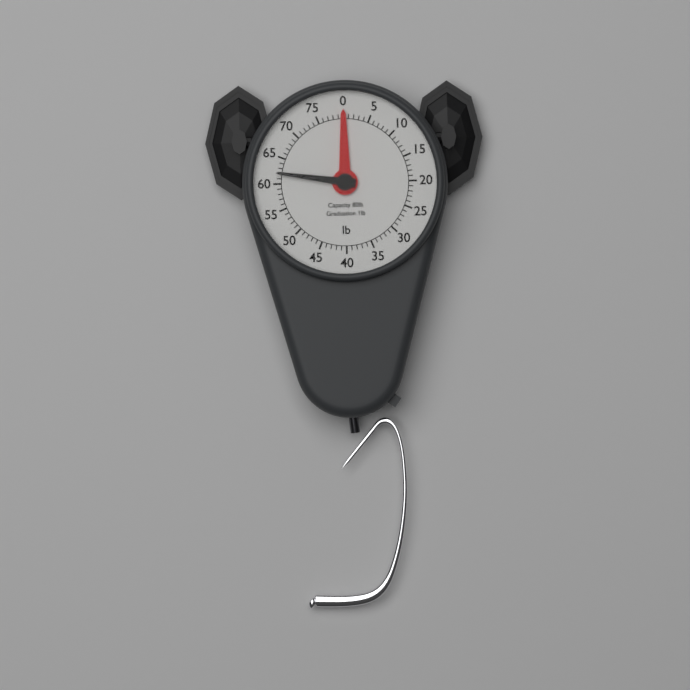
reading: 62 lb
